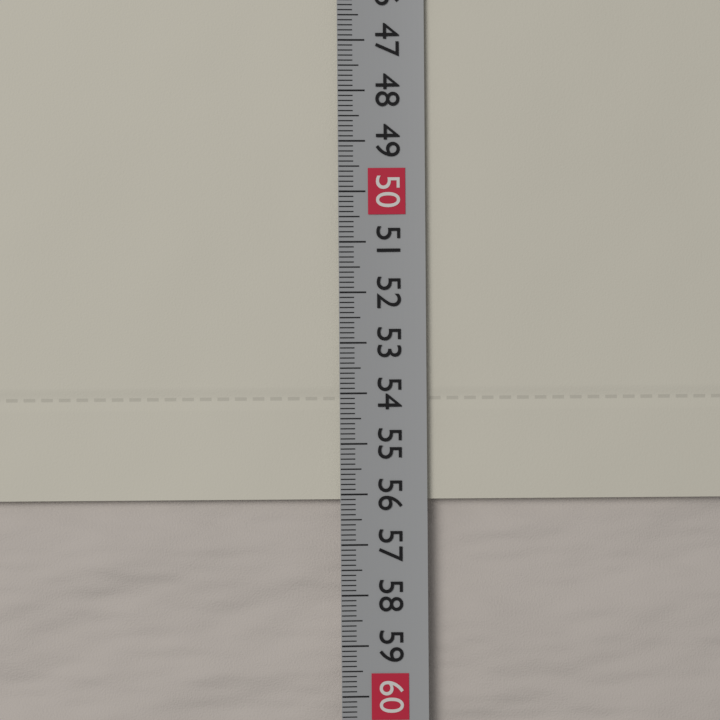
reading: 56.1 cm
